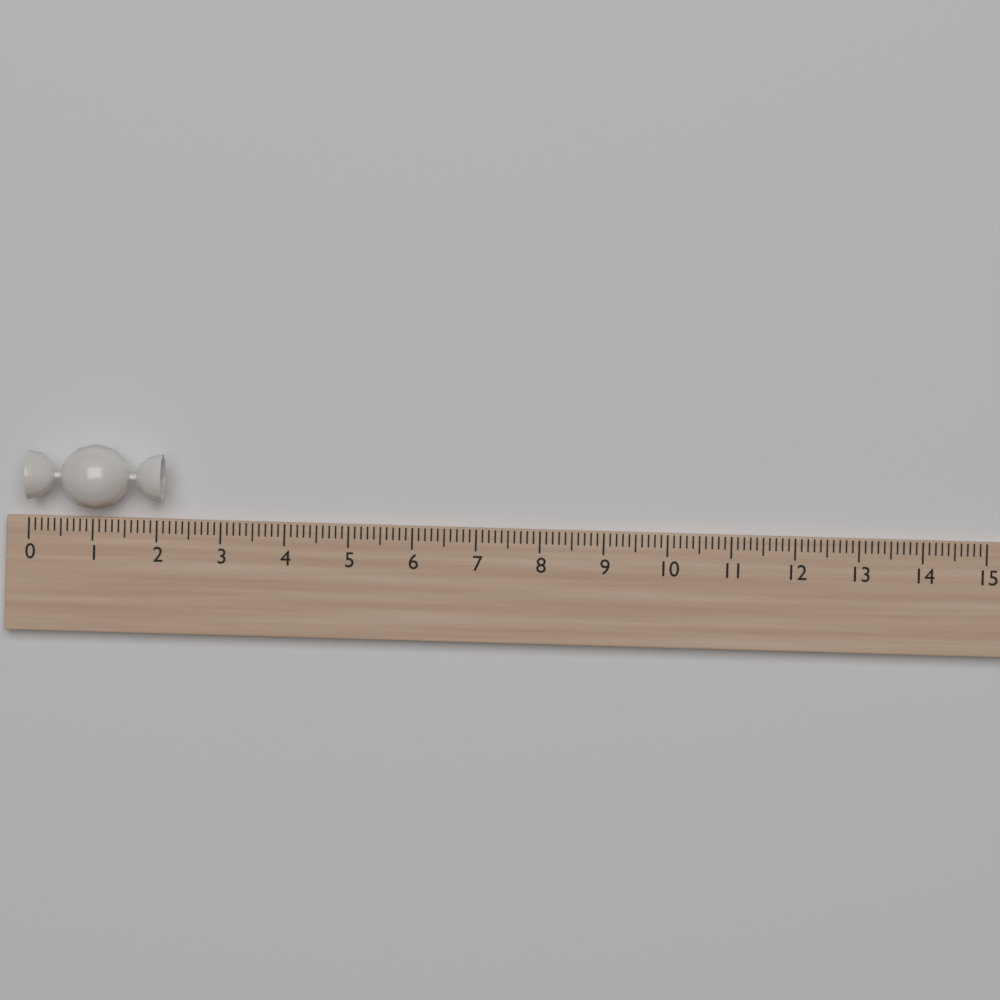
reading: 2.1 (no unit)
